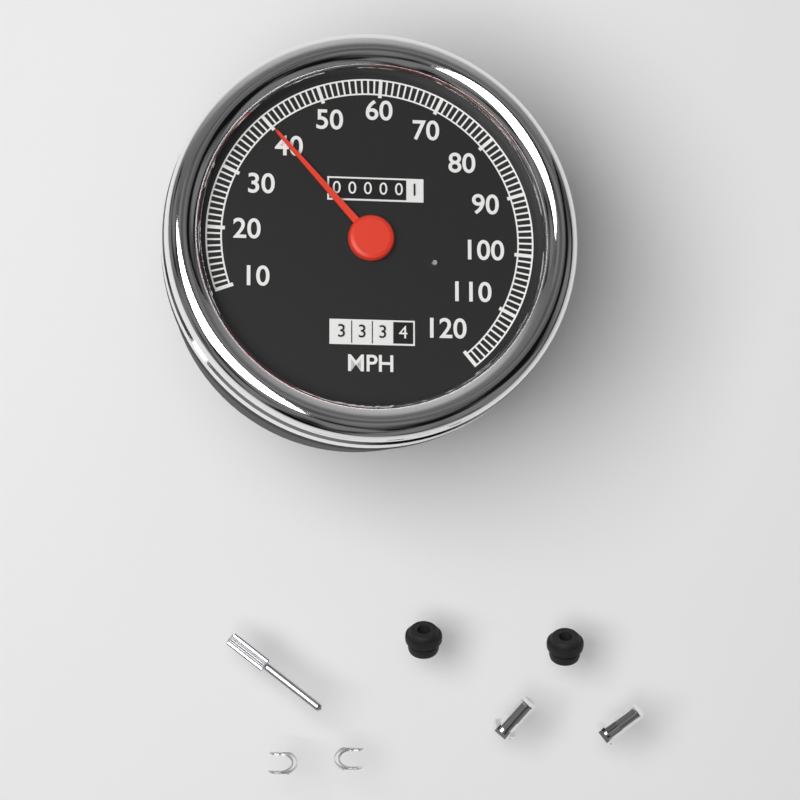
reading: 40 MPH
